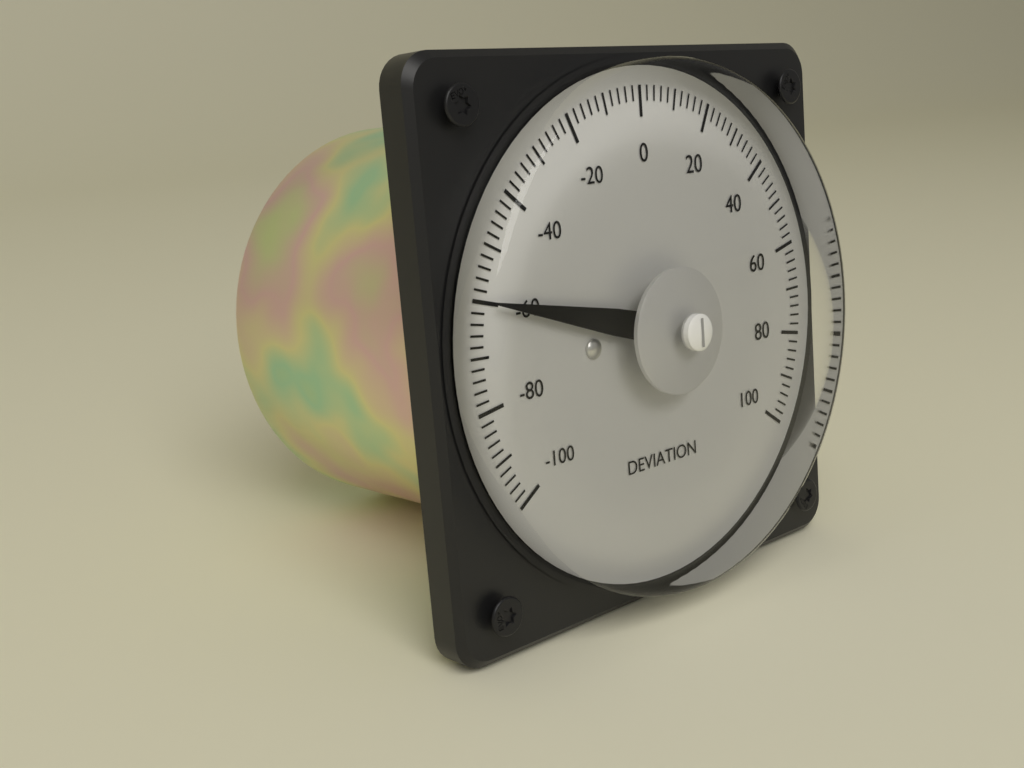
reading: -60 (no unit)
